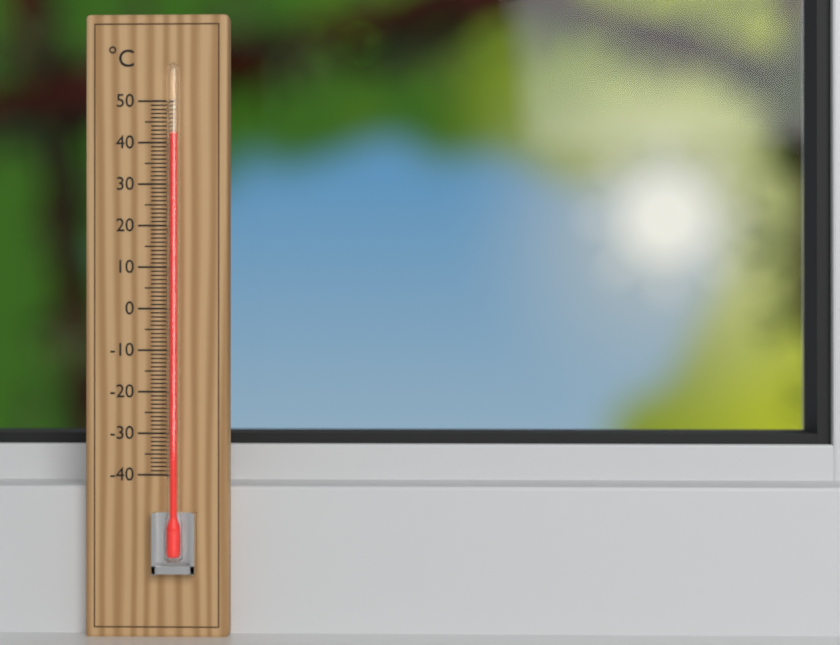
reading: 42 °C
